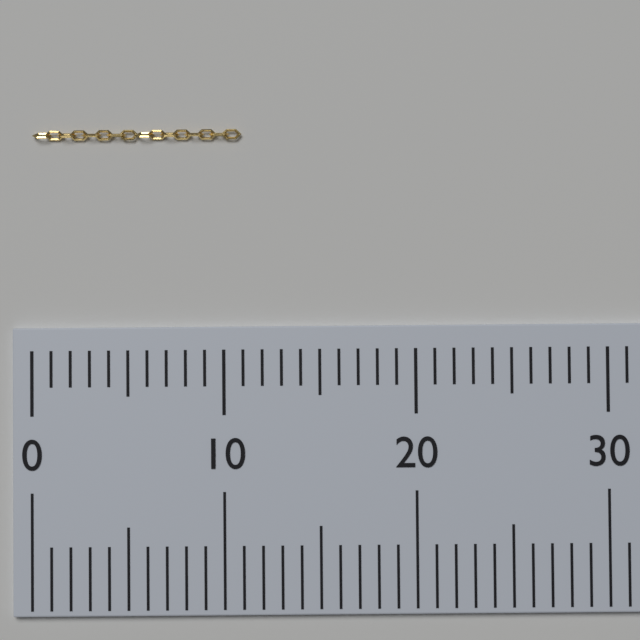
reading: 11 (no unit)
